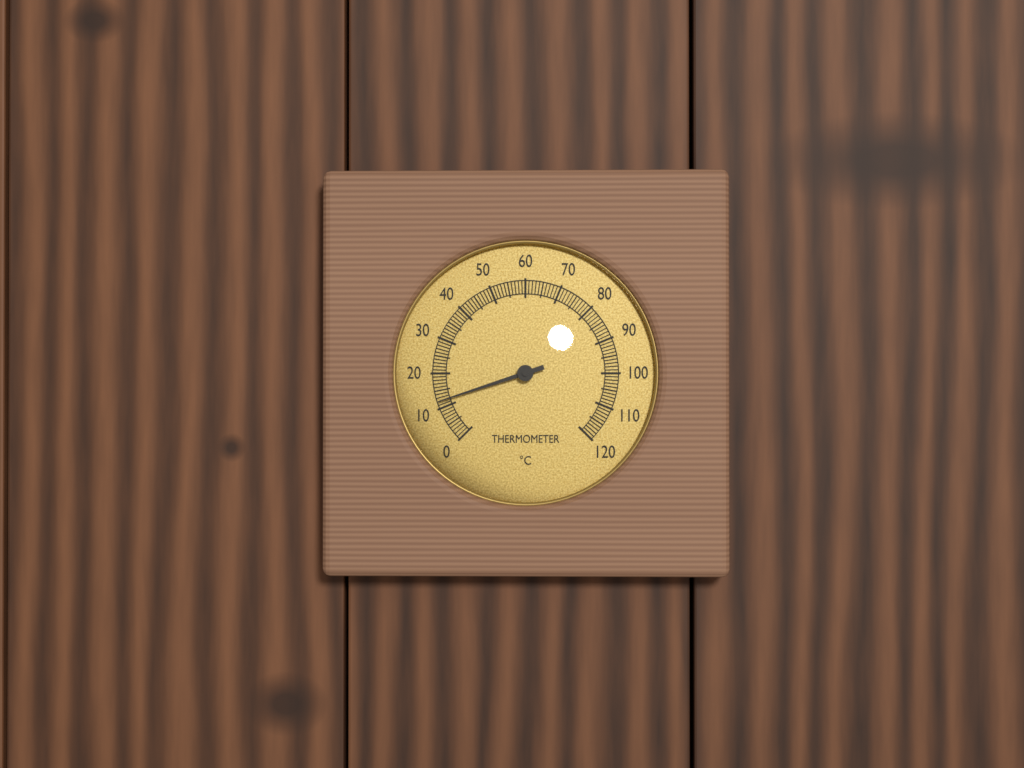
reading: 12 °C
